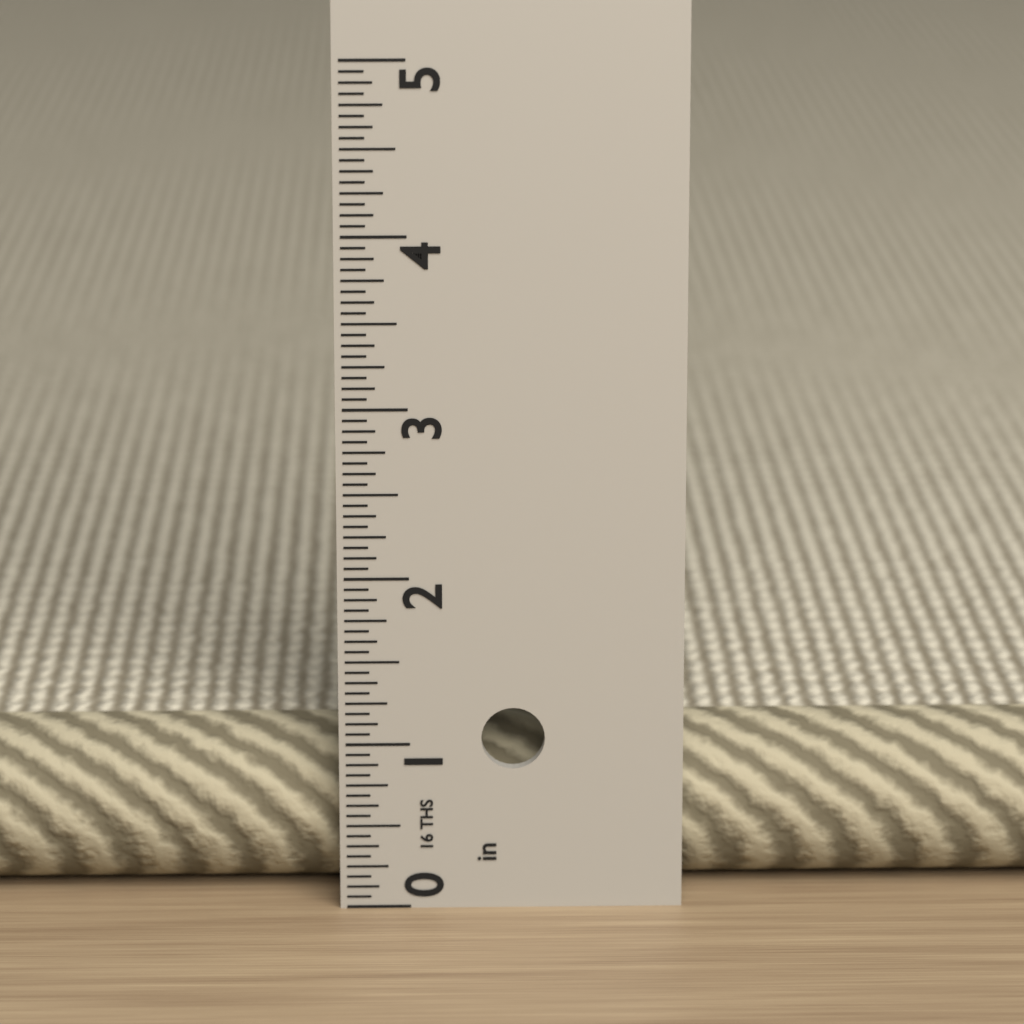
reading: 1.0000 in
